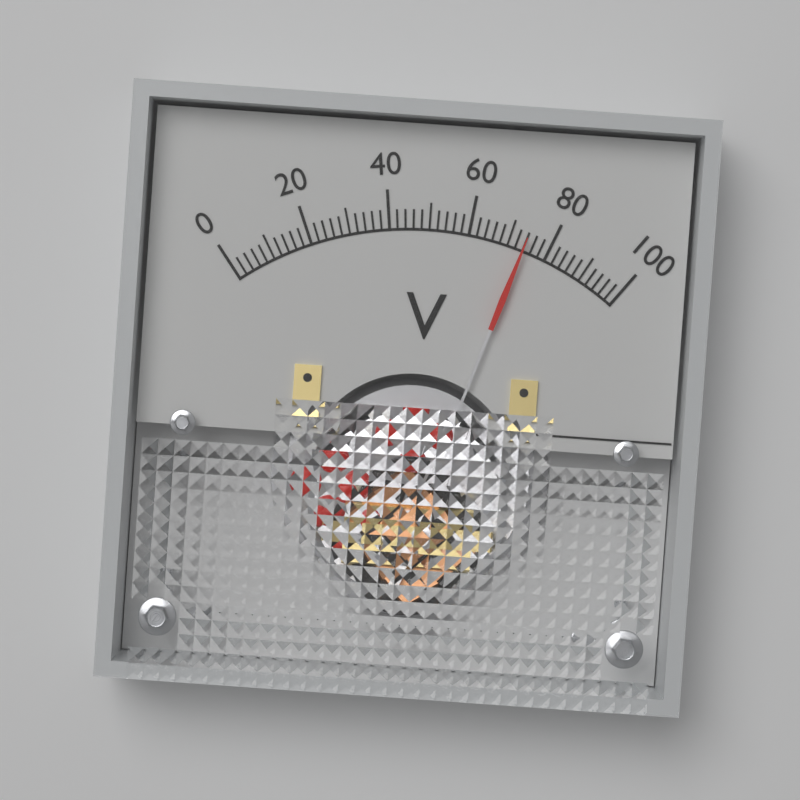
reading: 74 V
